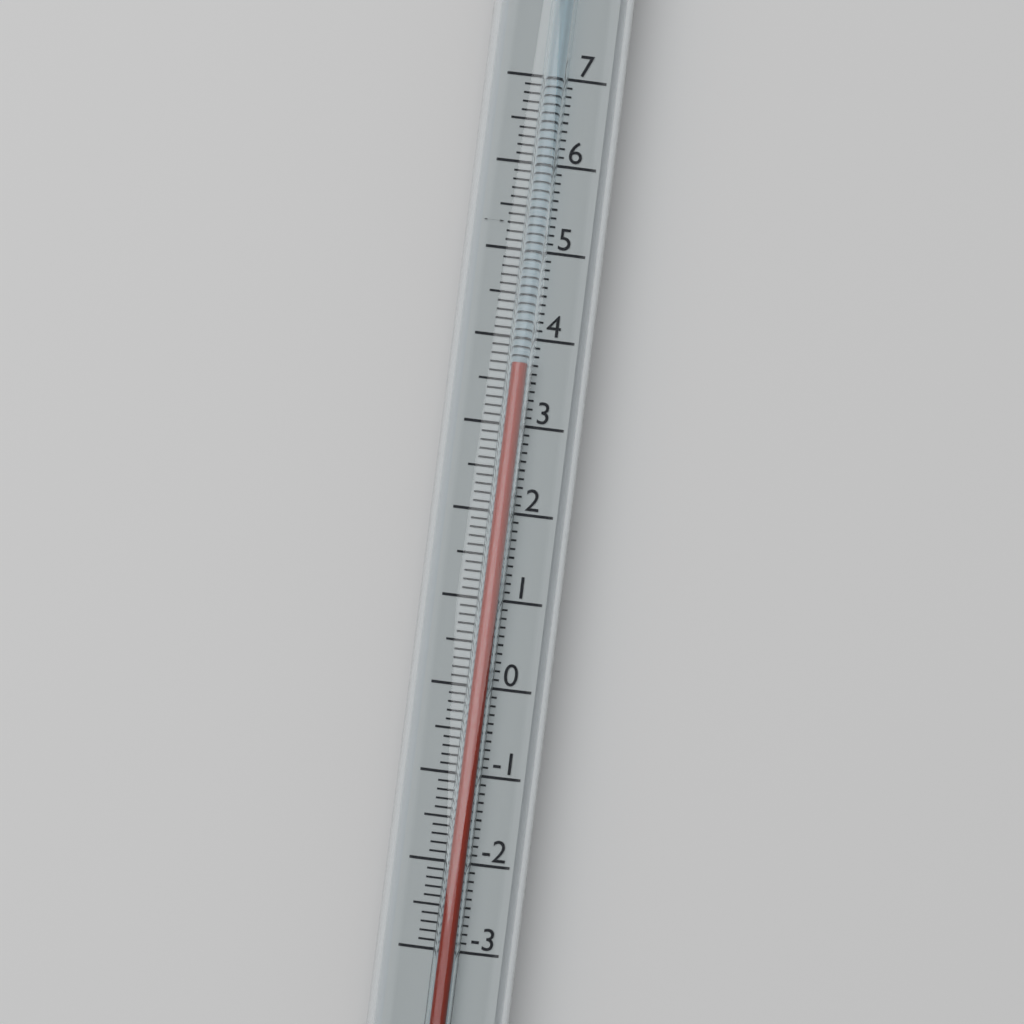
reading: 3.7 (no unit)
